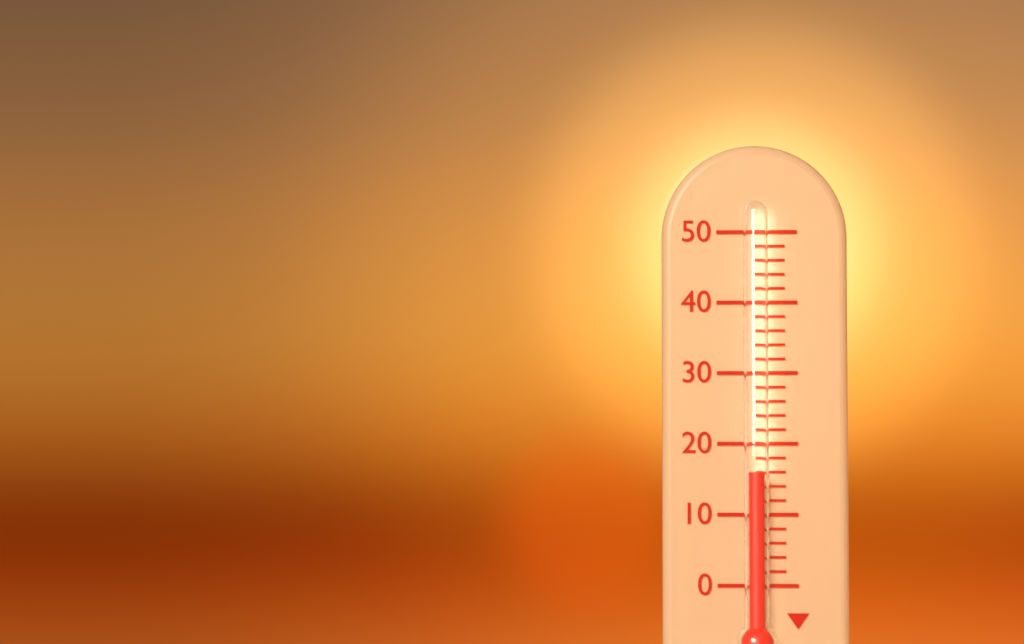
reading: 16 (no unit)
